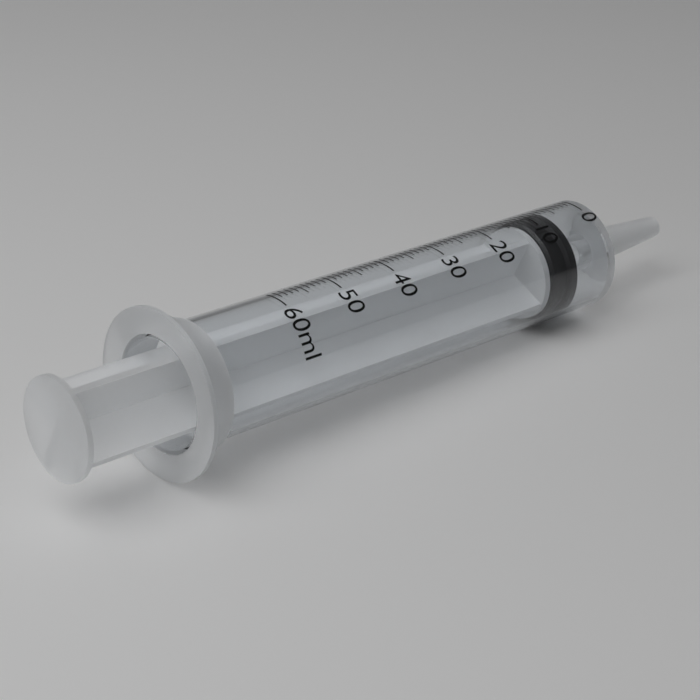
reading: 6 ml
